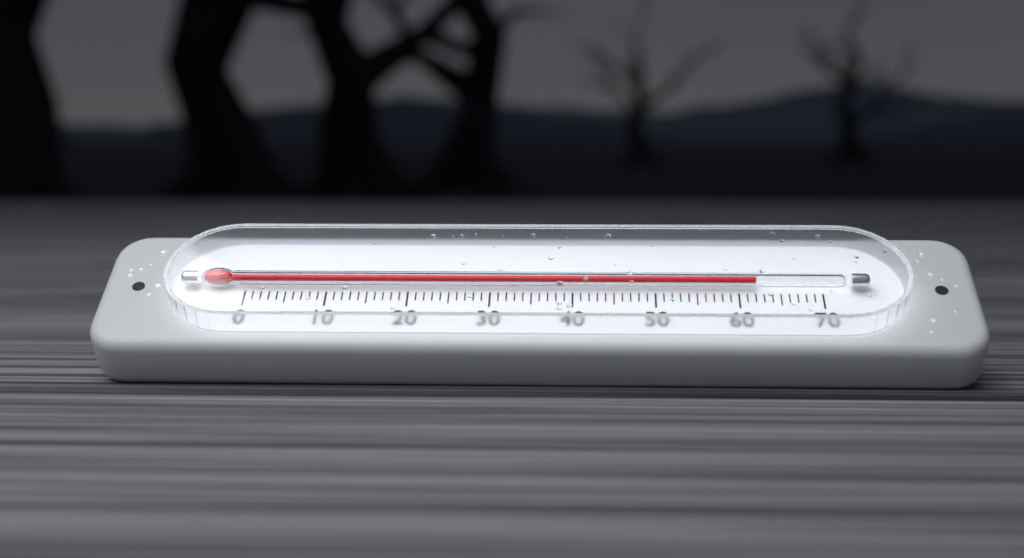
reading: 62 (no unit)
